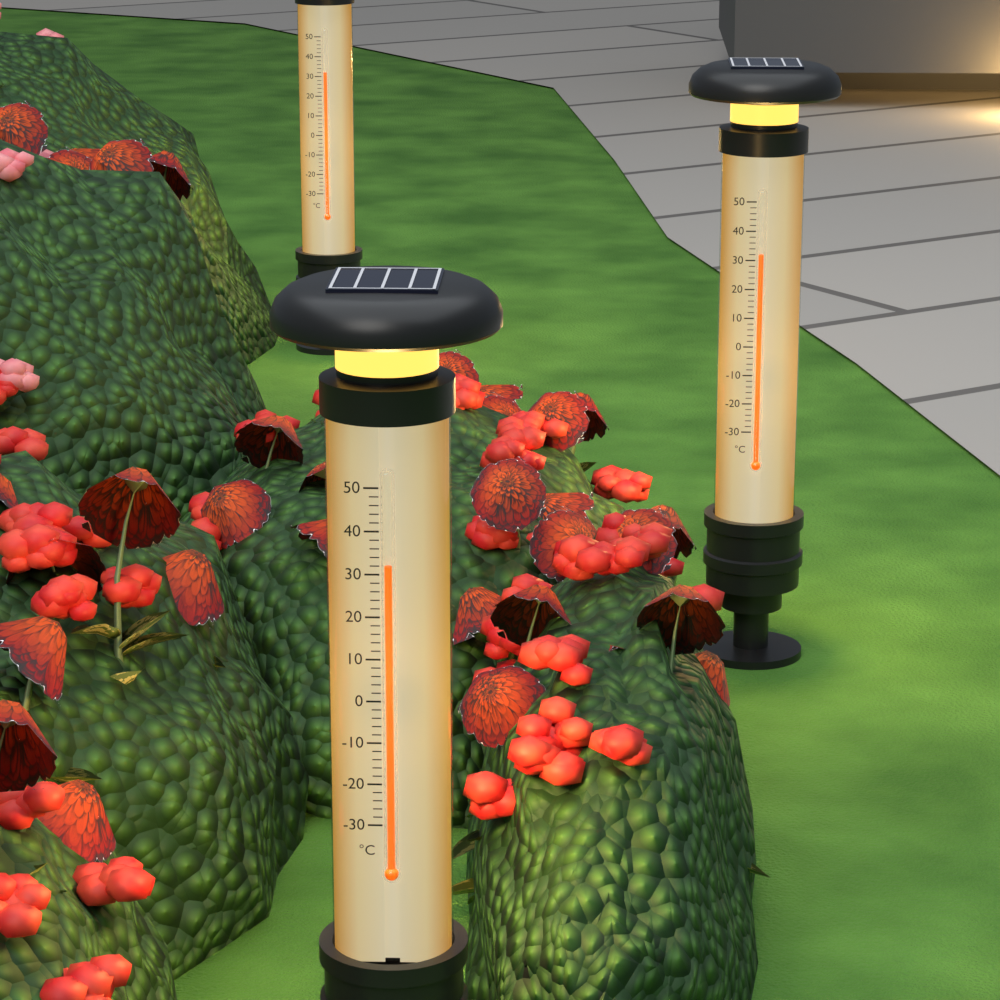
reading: 32 °C
